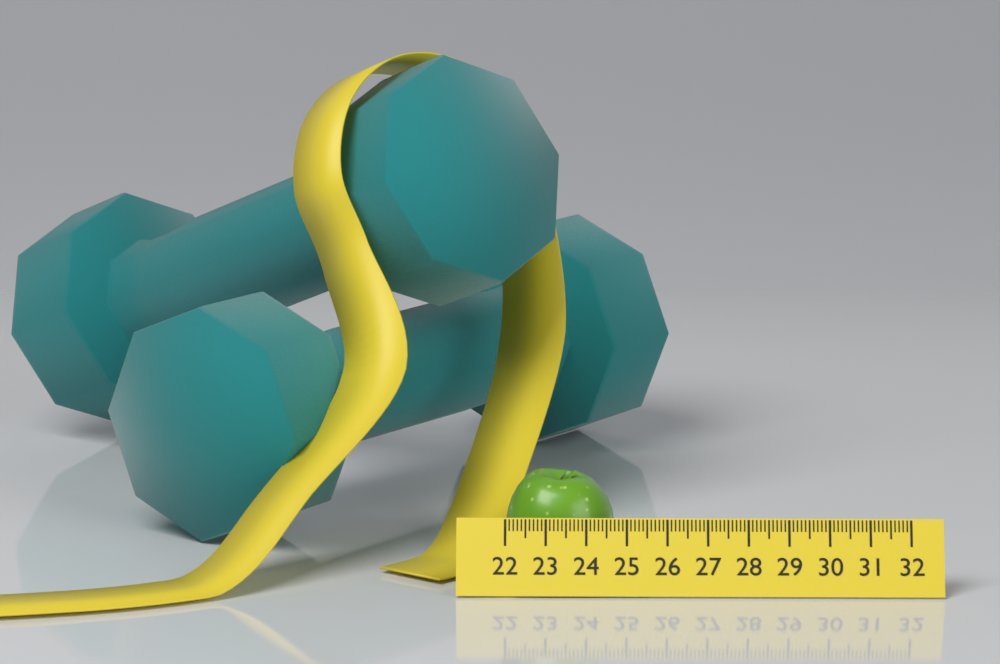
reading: 24.7 (no unit)
